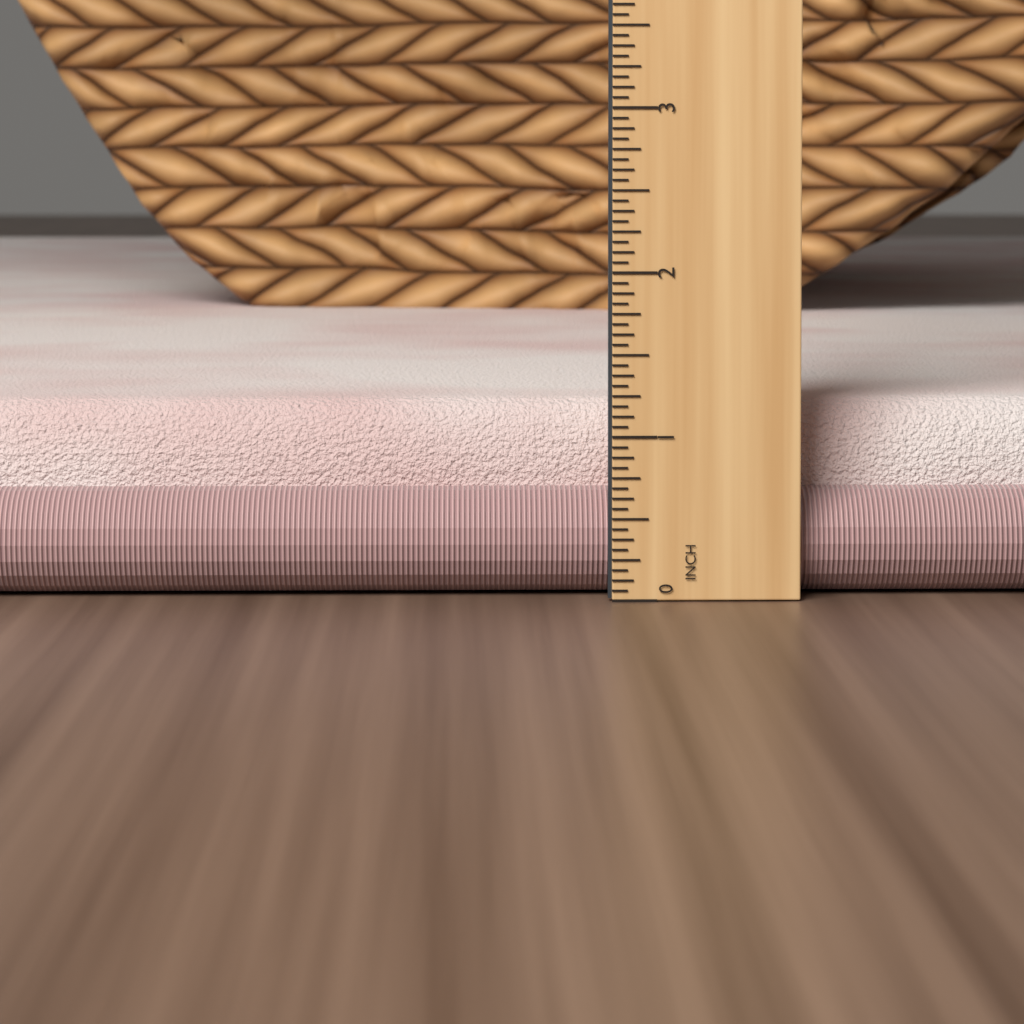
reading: 1.1875 in
